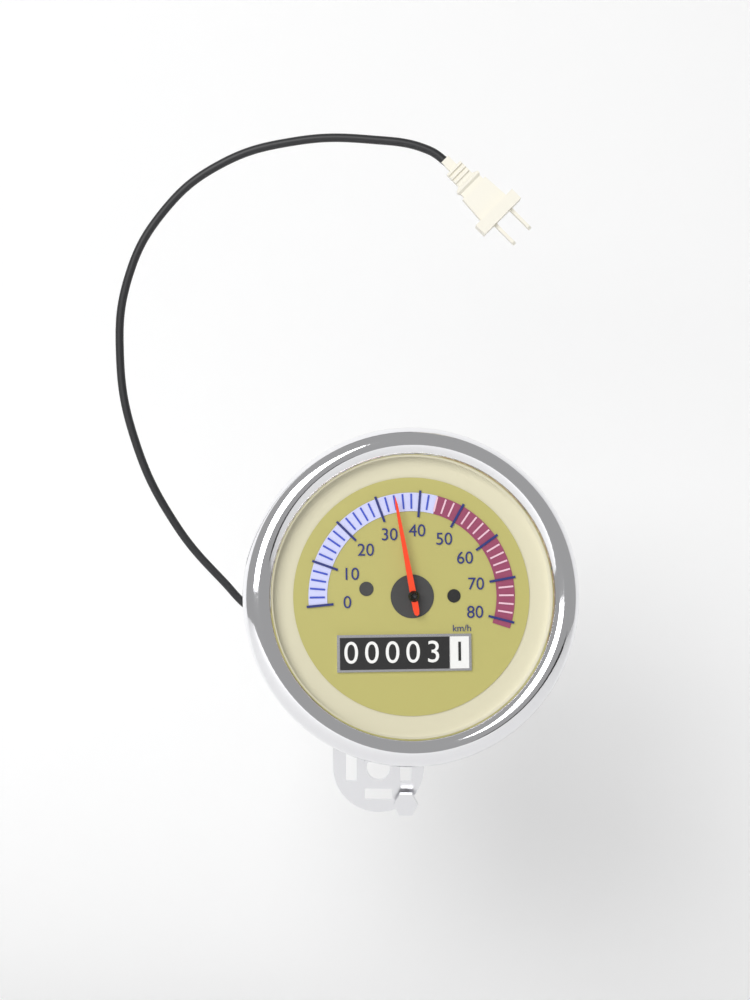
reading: 34 km/h
